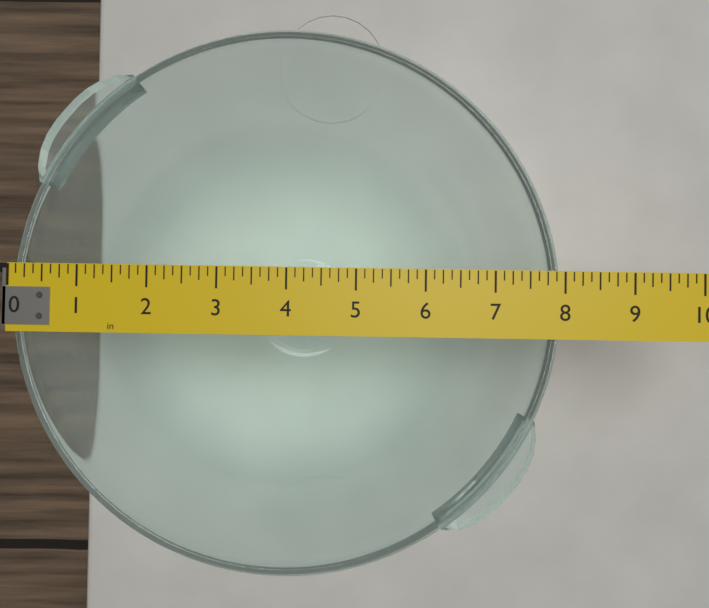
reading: 8.000 in
